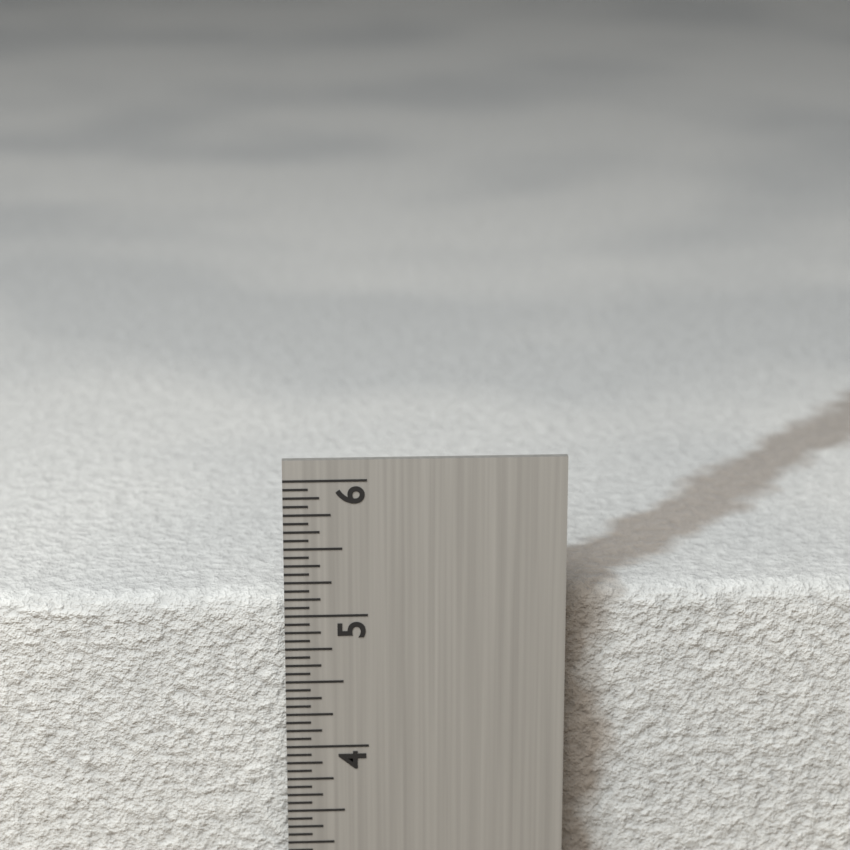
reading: 5.0625 in
